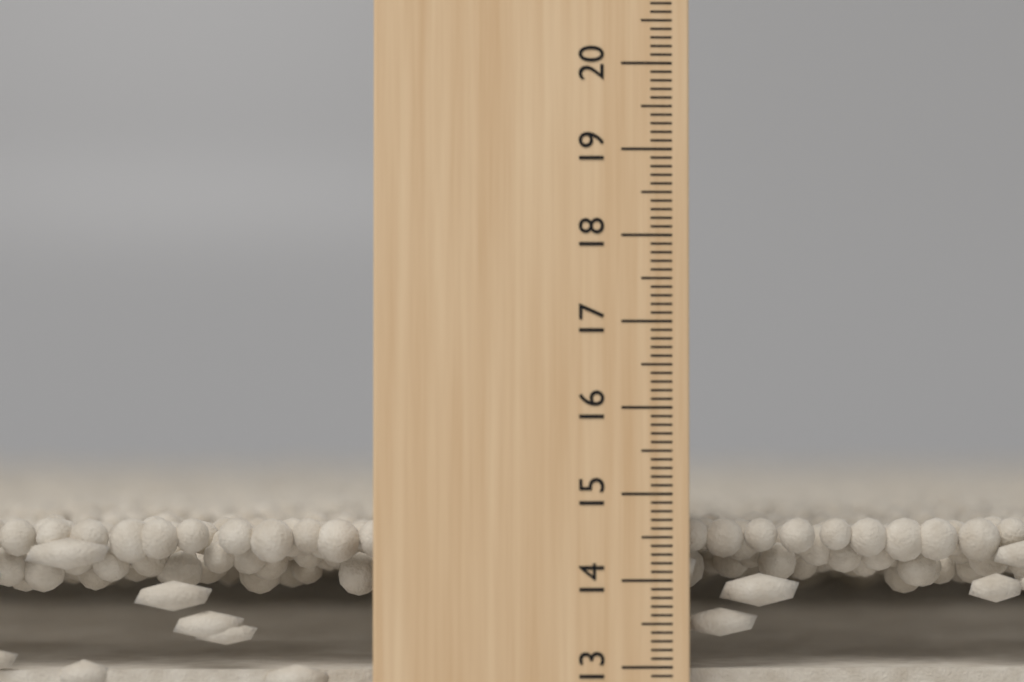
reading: 14.7 cm
